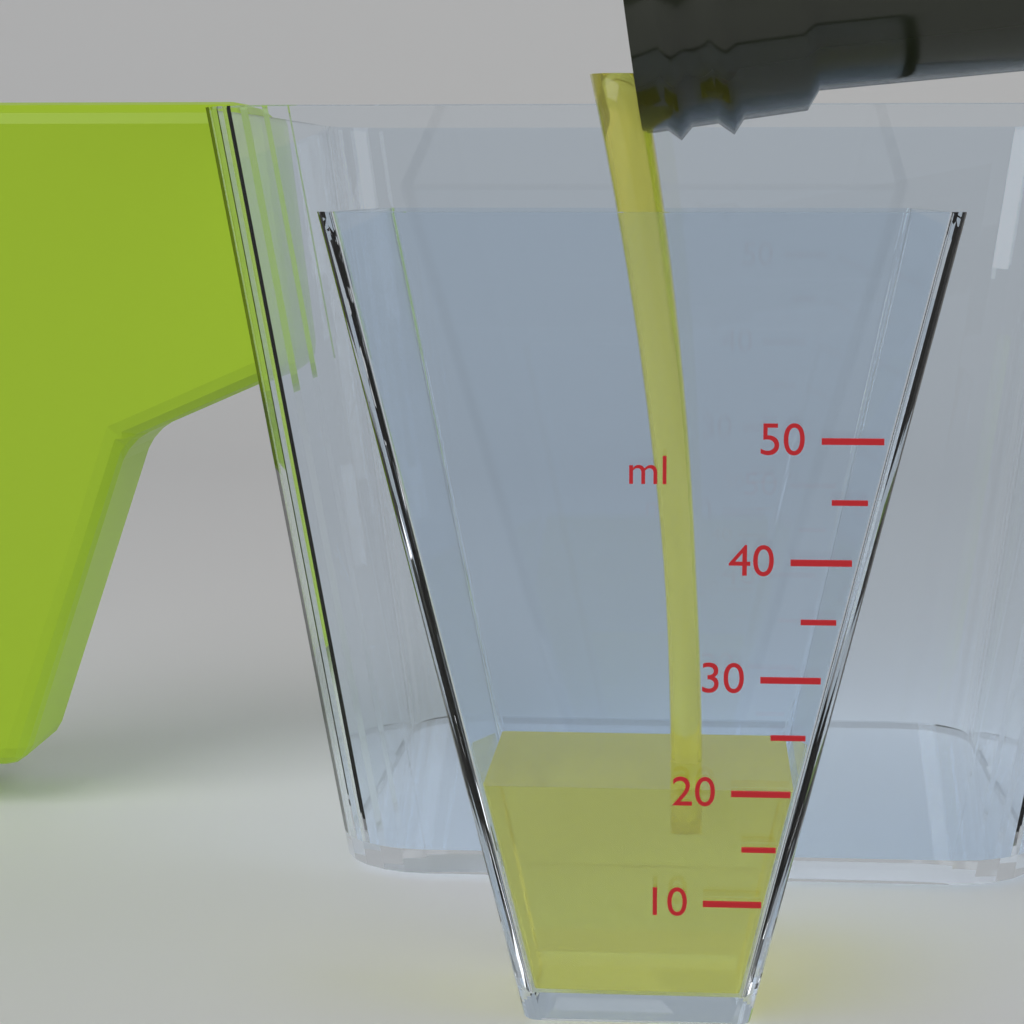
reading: 20 ml
